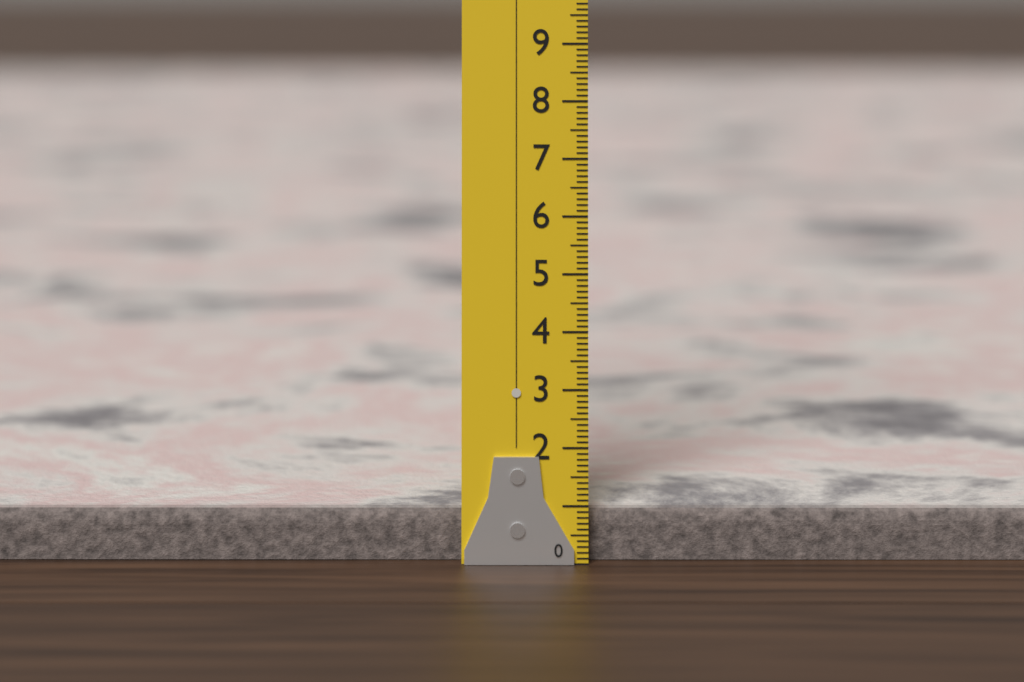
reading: 0.9 (no unit)
